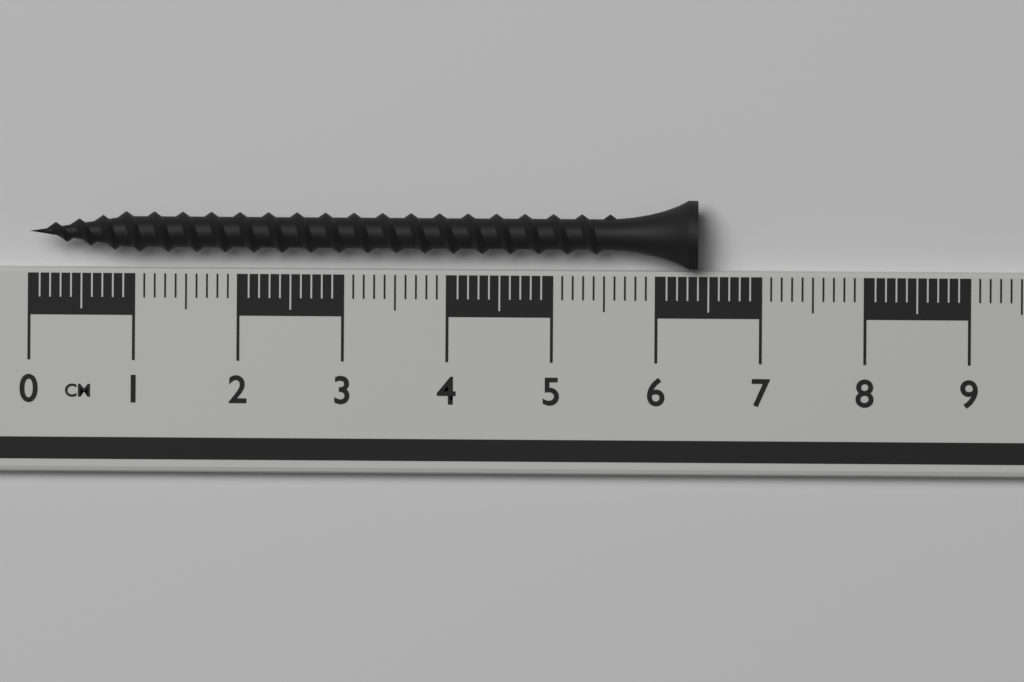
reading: 6.4 cm
